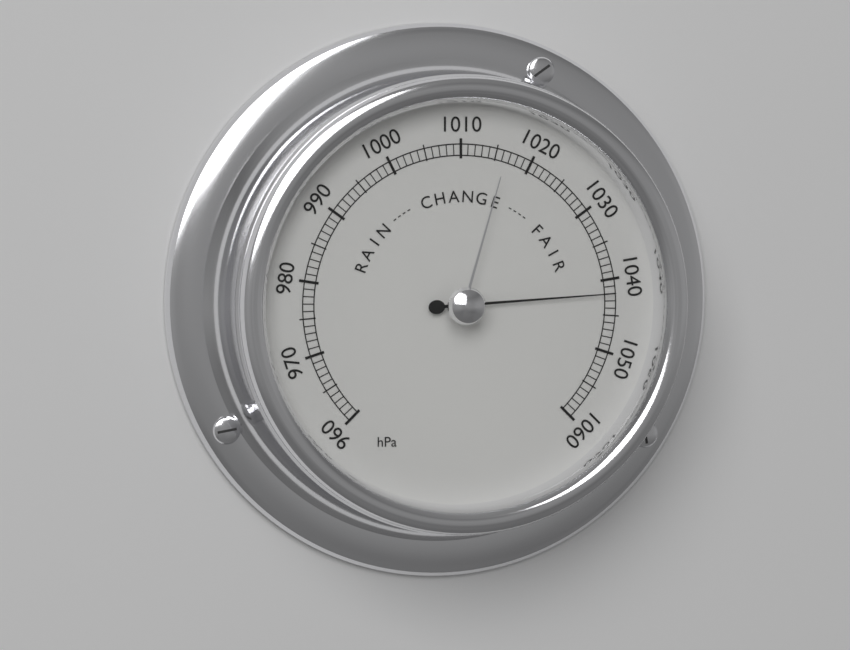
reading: 1042 hPa
